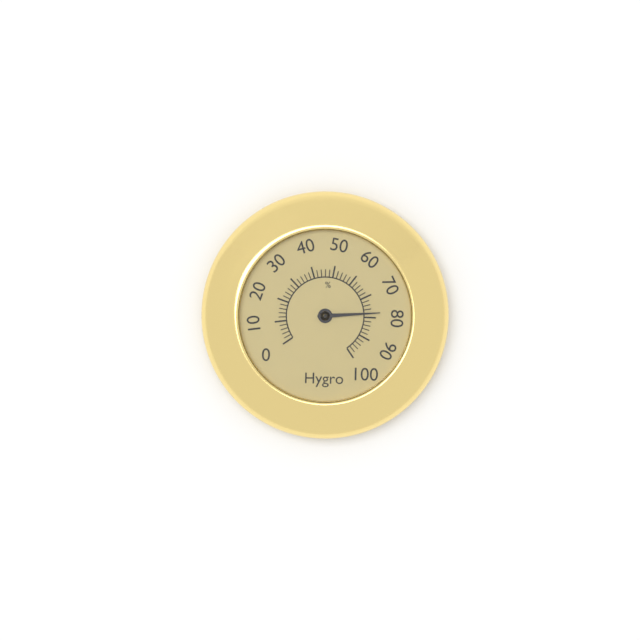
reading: 78 %
